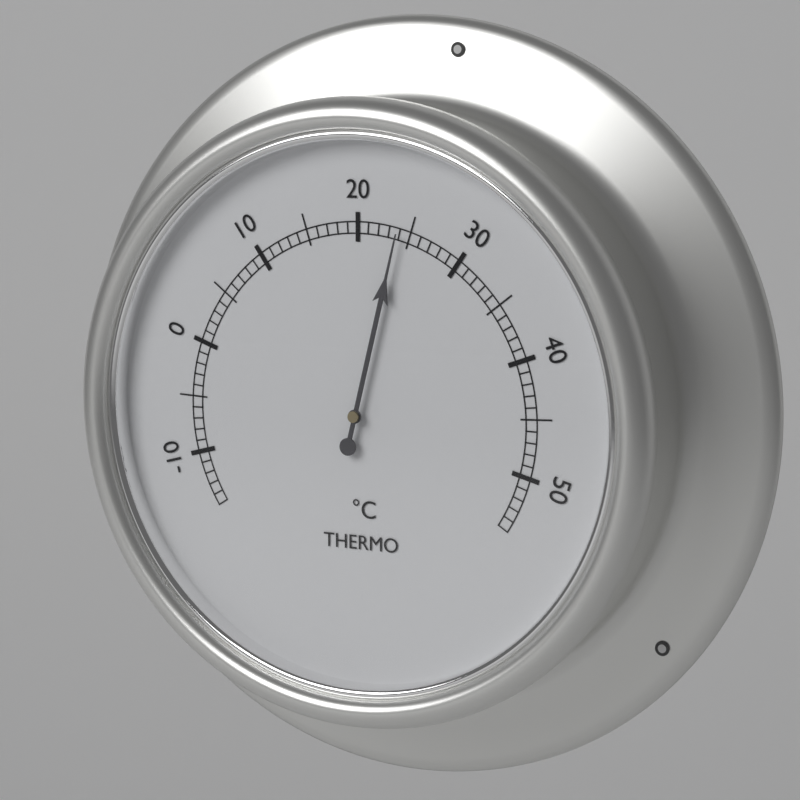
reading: 24 °C
